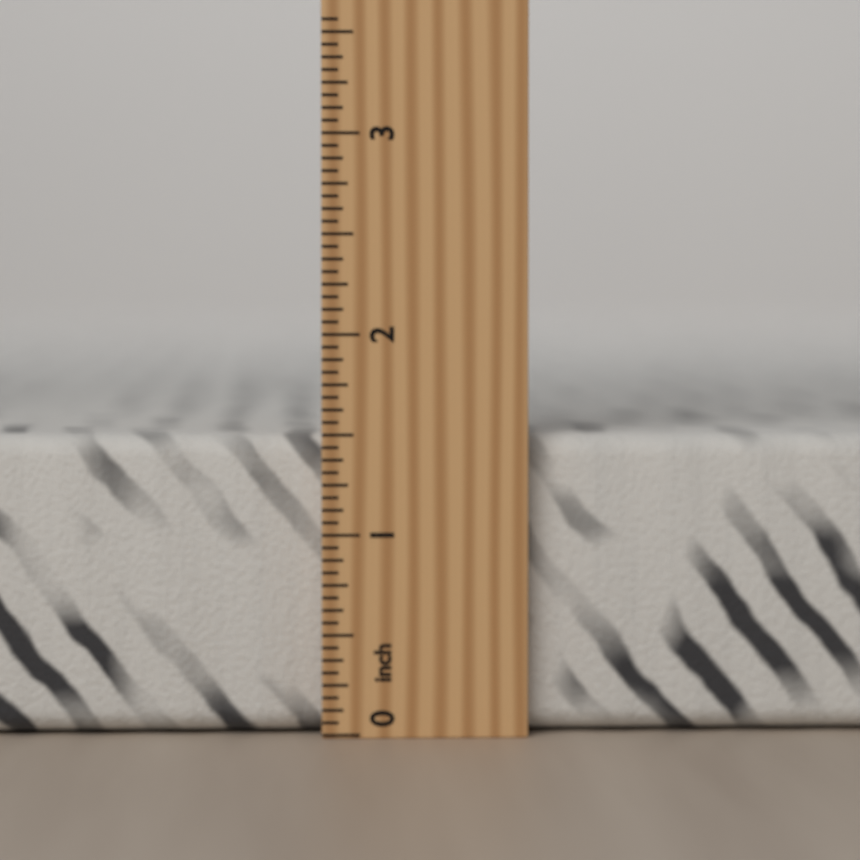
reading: 1.5000 inch
